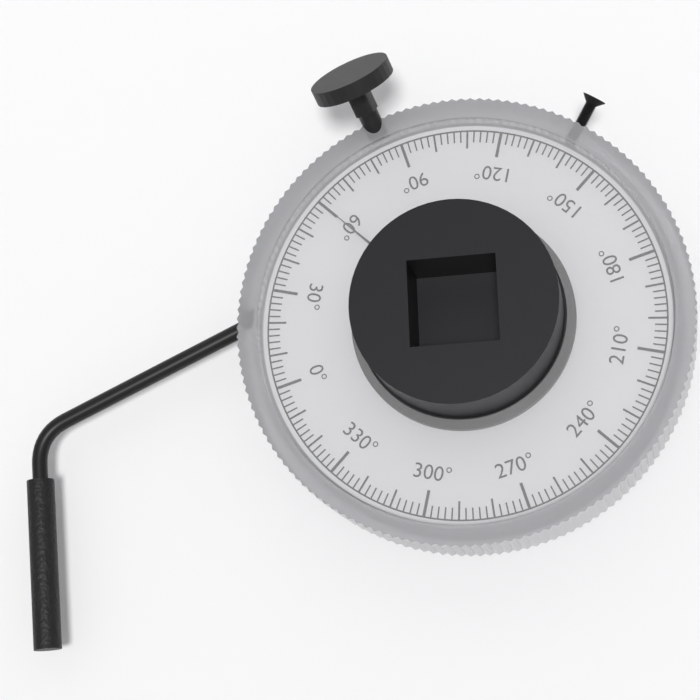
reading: 60 °
